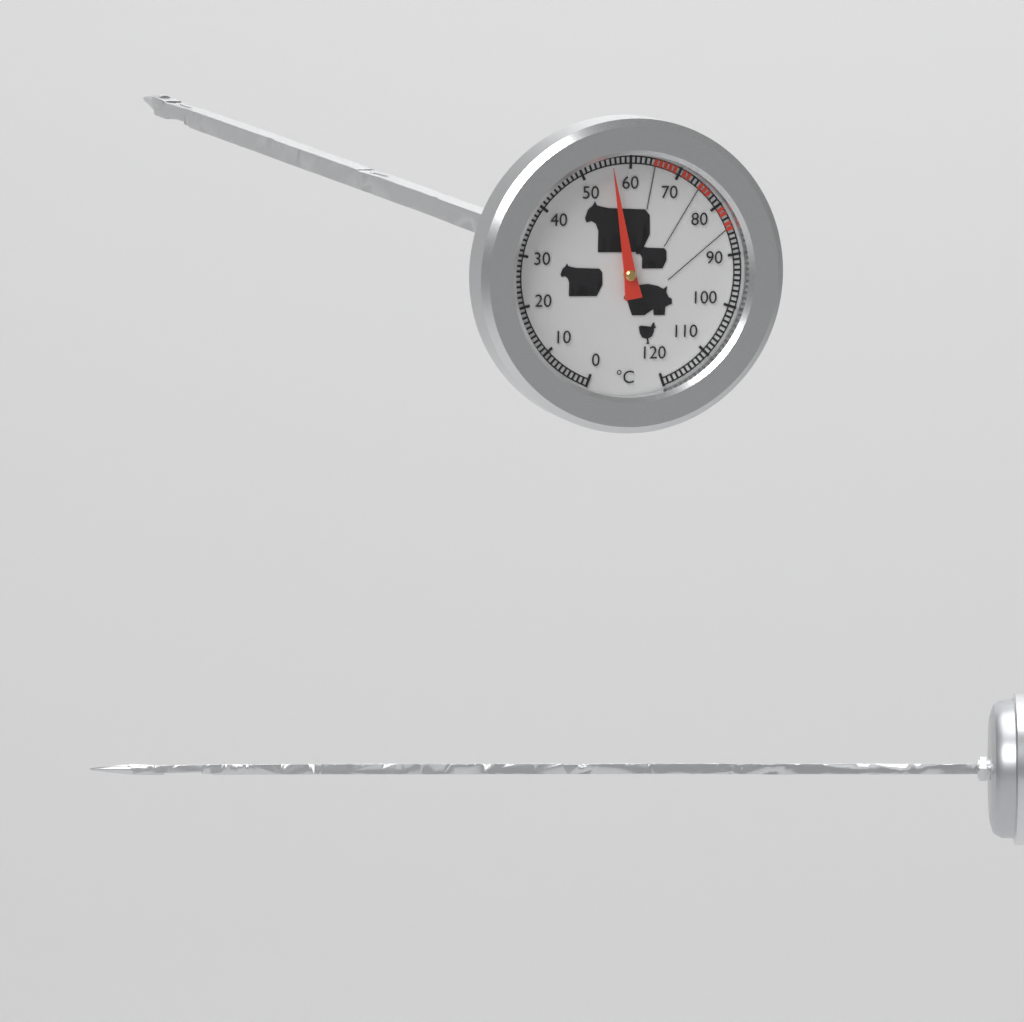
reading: 56 °C
